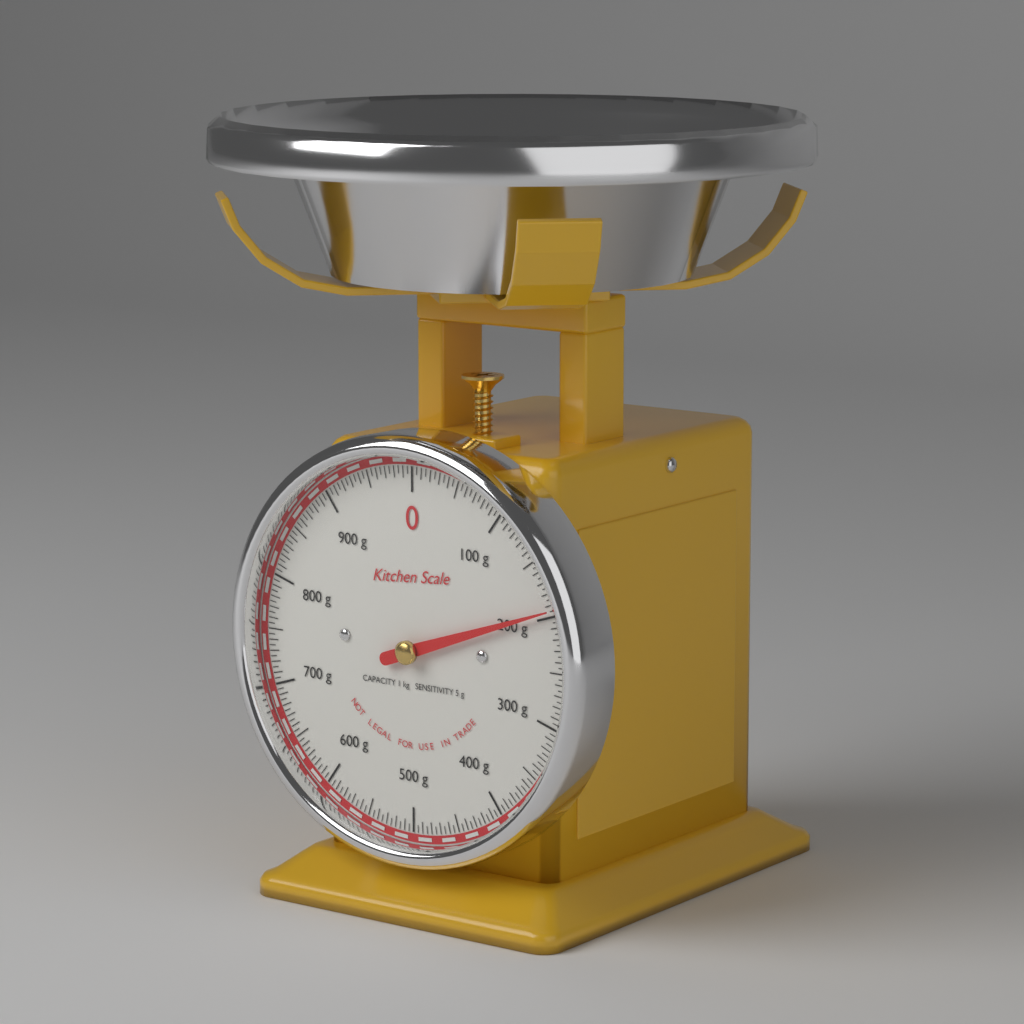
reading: 195 g
